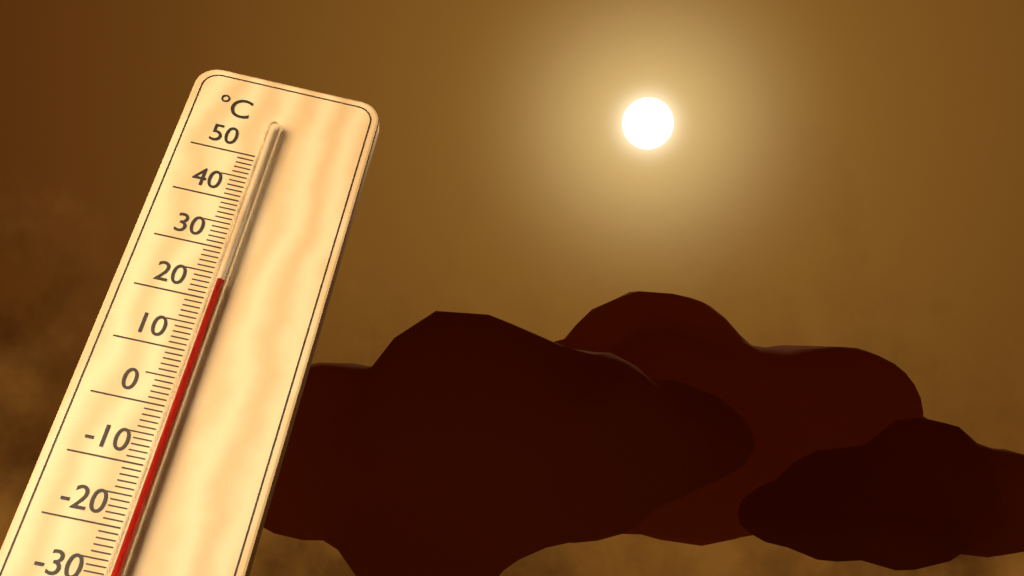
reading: 23 °C
